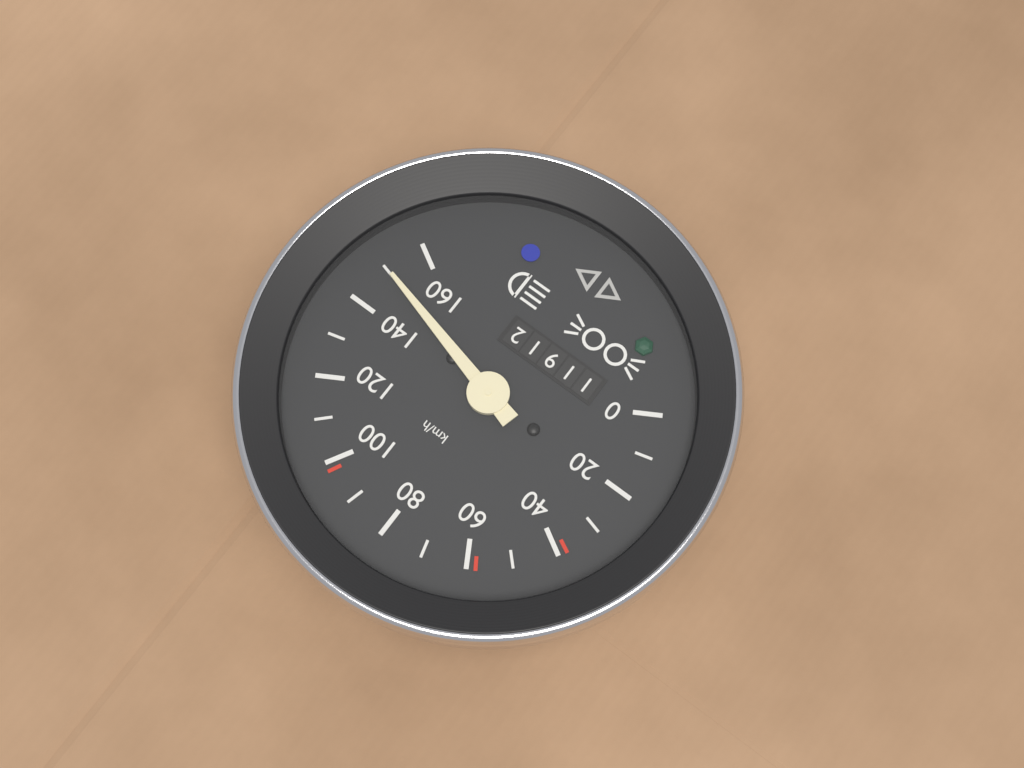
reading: 150 km/h
